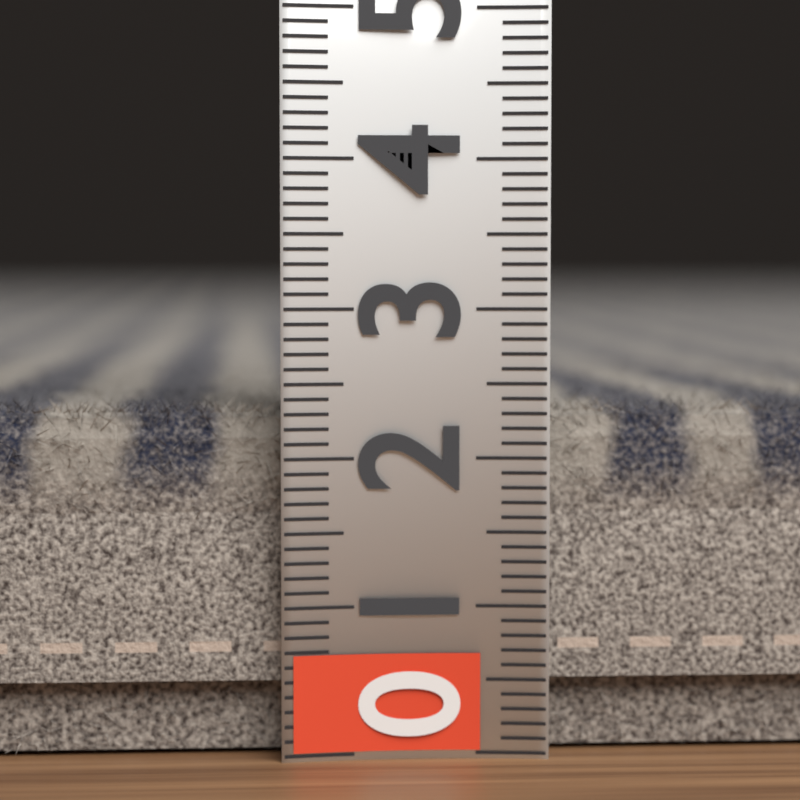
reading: 2.4 (no unit)
